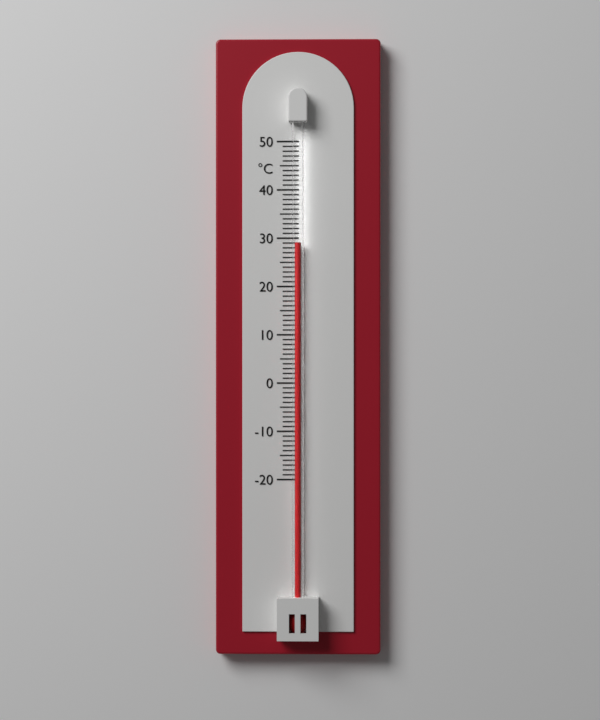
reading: 29 °C
